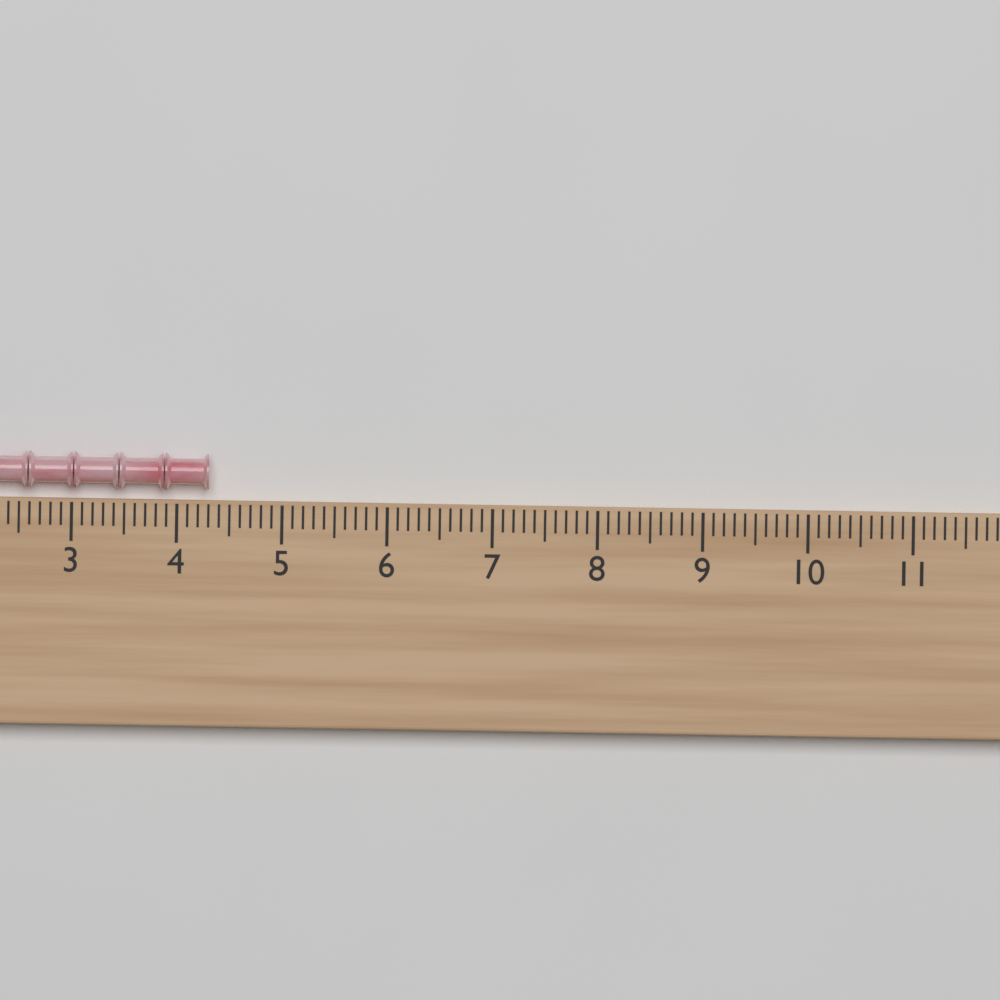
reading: 4.3 (no unit)
